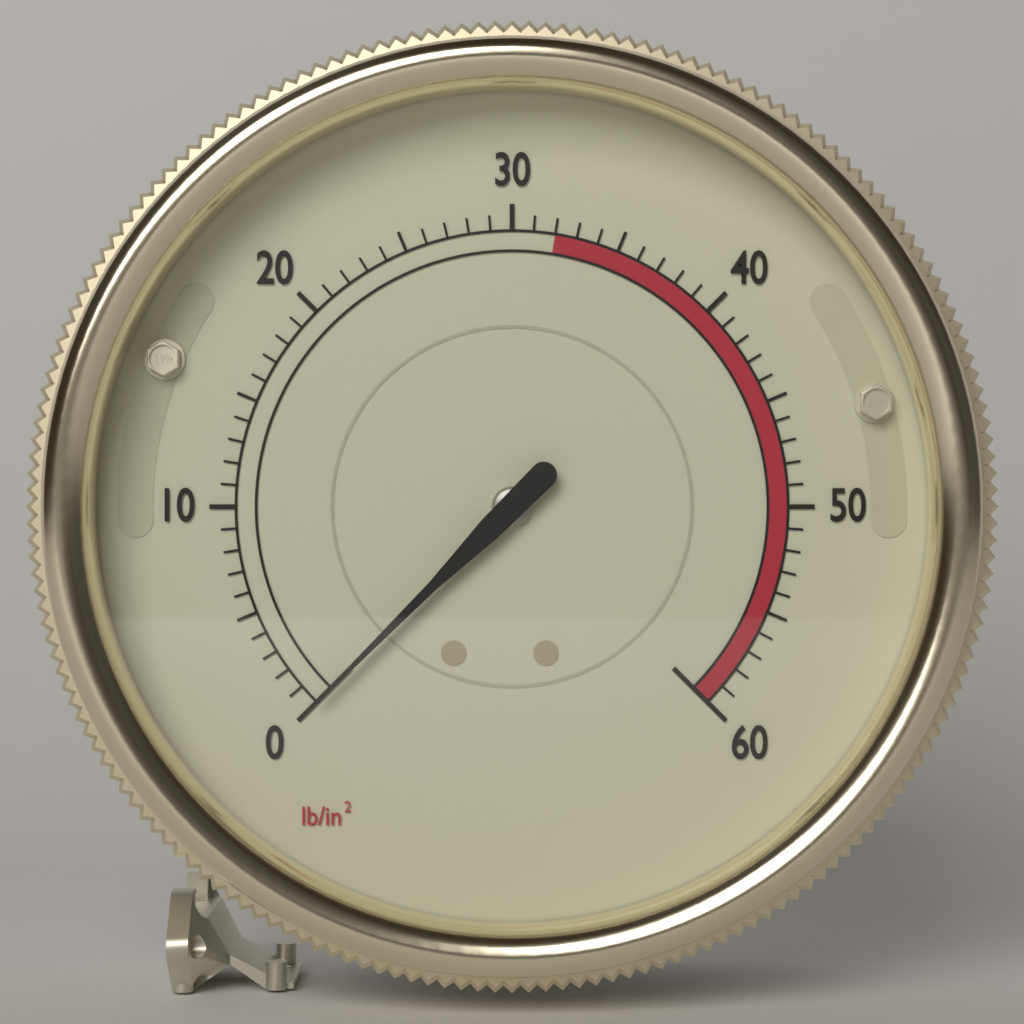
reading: 0 lb/in²
